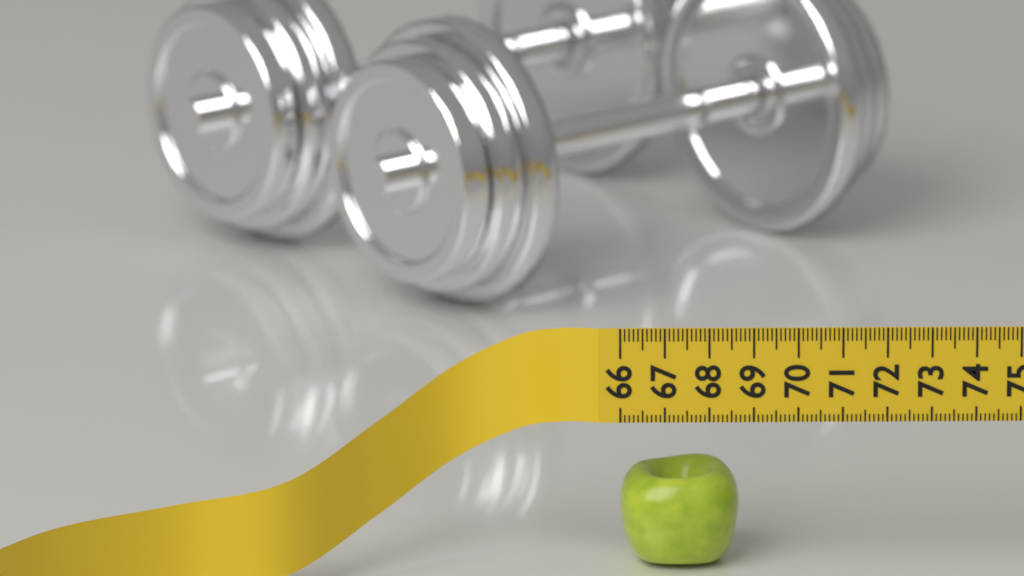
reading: 68.7 (no unit)
